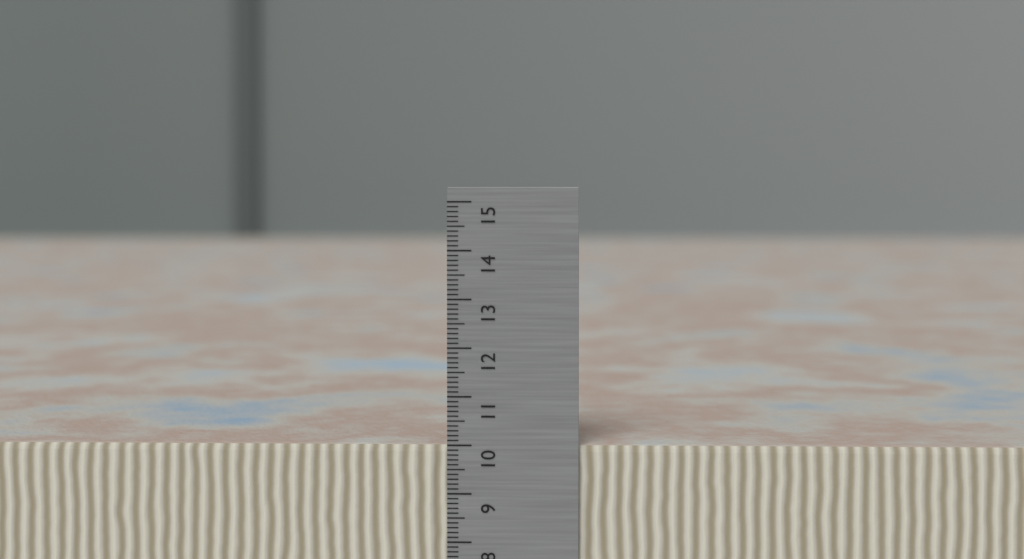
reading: 10.0 cm
